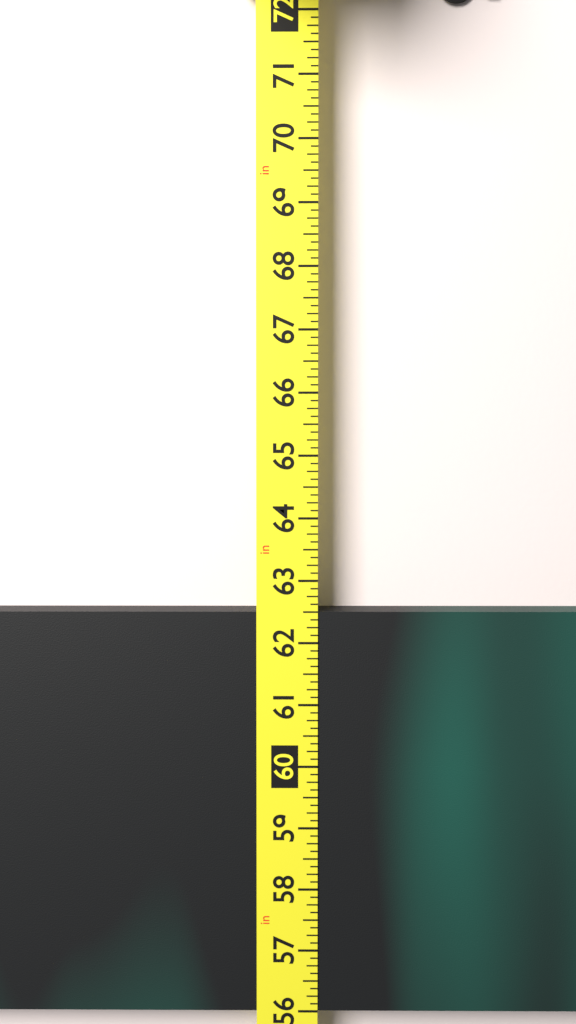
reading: 62.500 in
